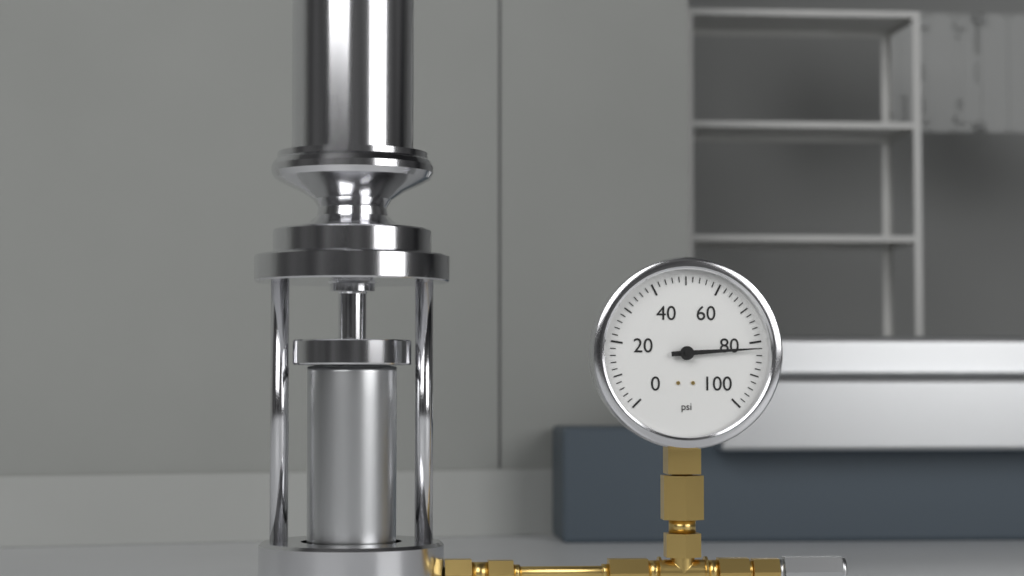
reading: 82 psi
